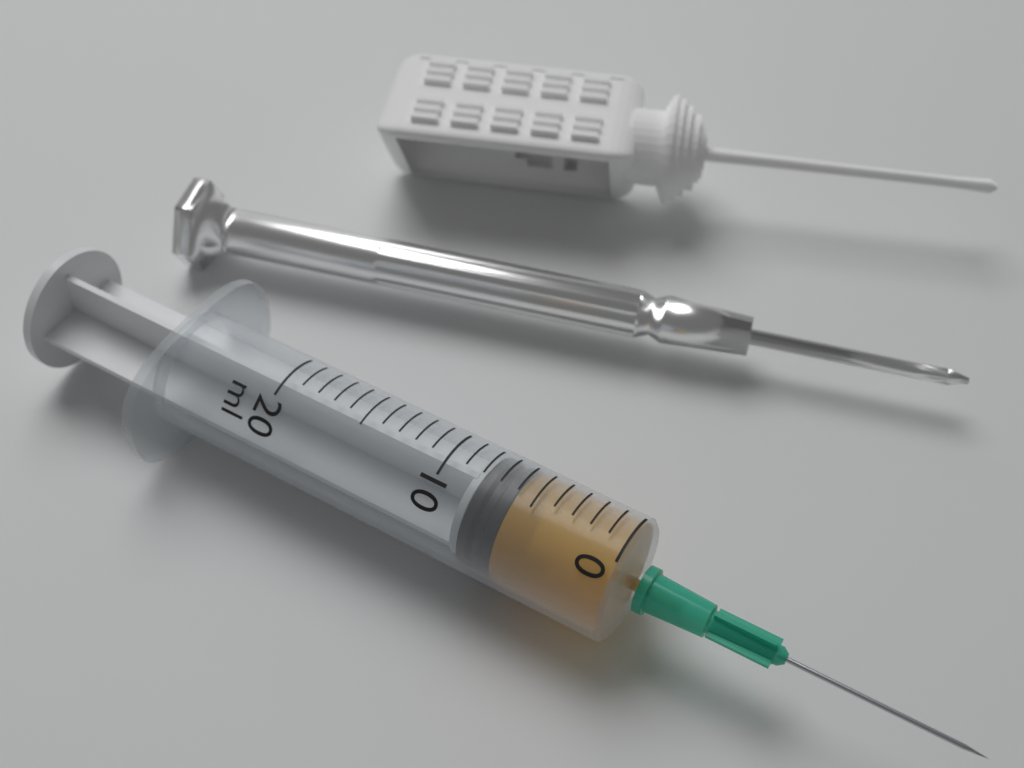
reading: 6 ml
